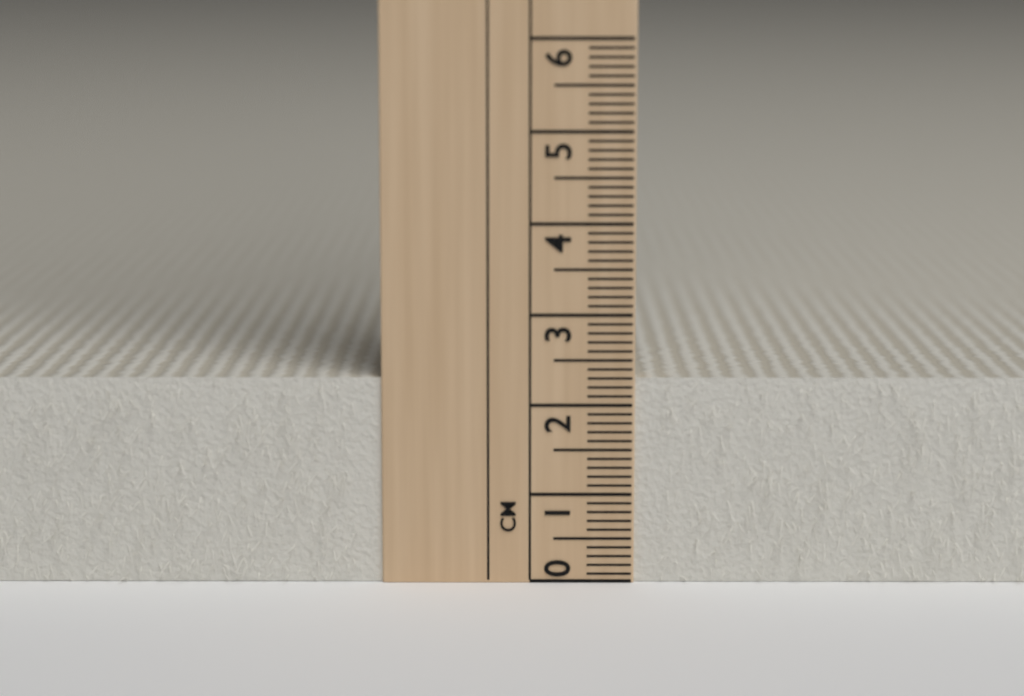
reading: 2.3 cm
